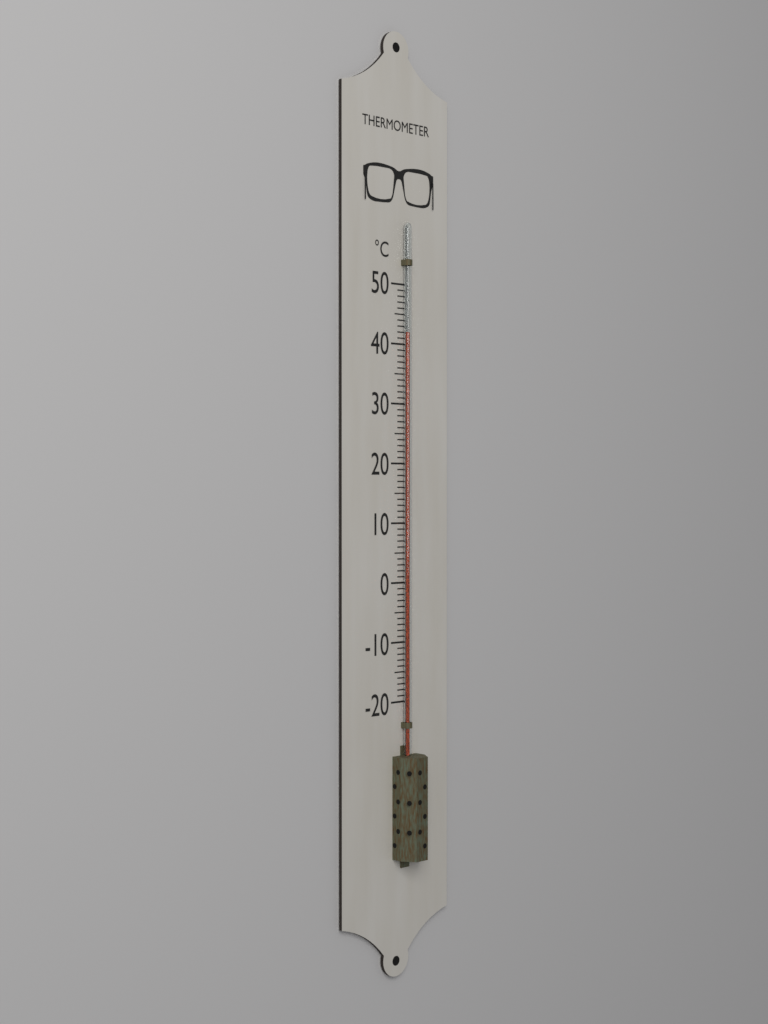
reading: 42 °C
